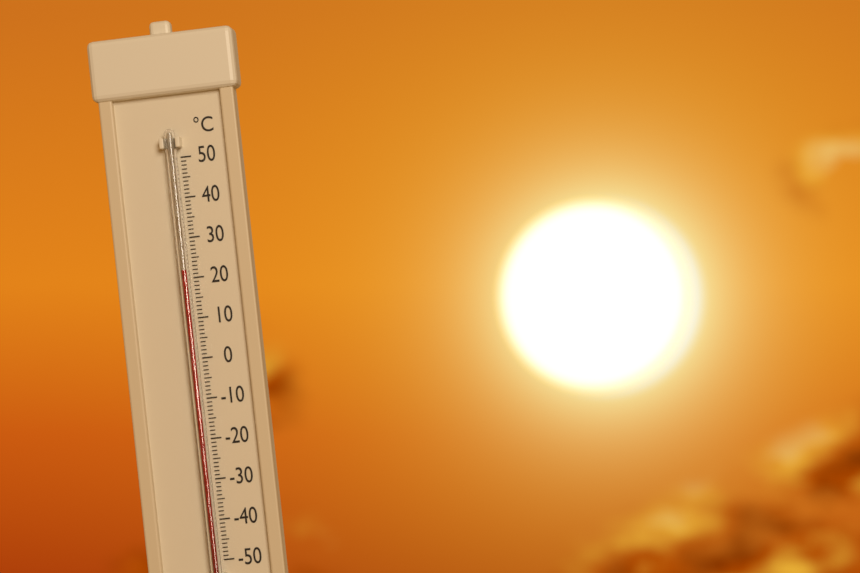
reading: 22 °C
